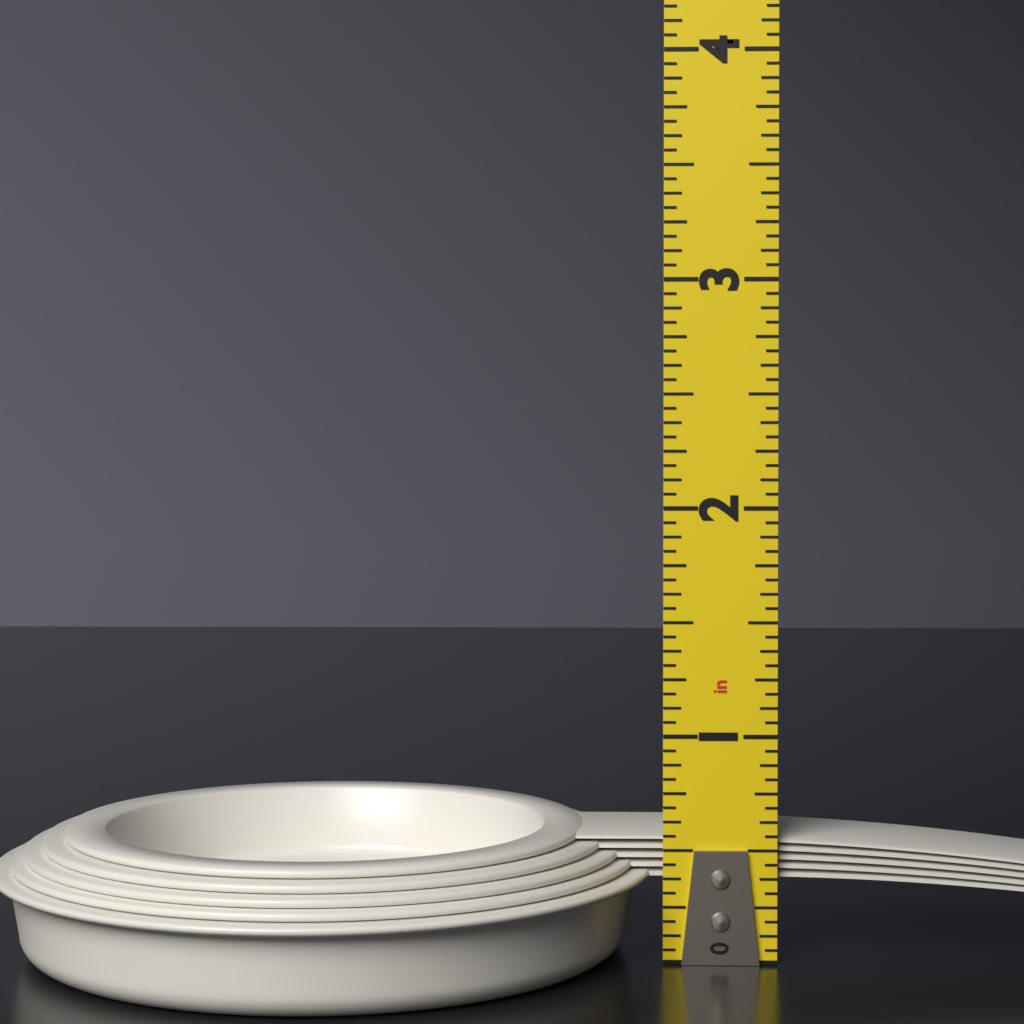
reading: 0.5625 in
